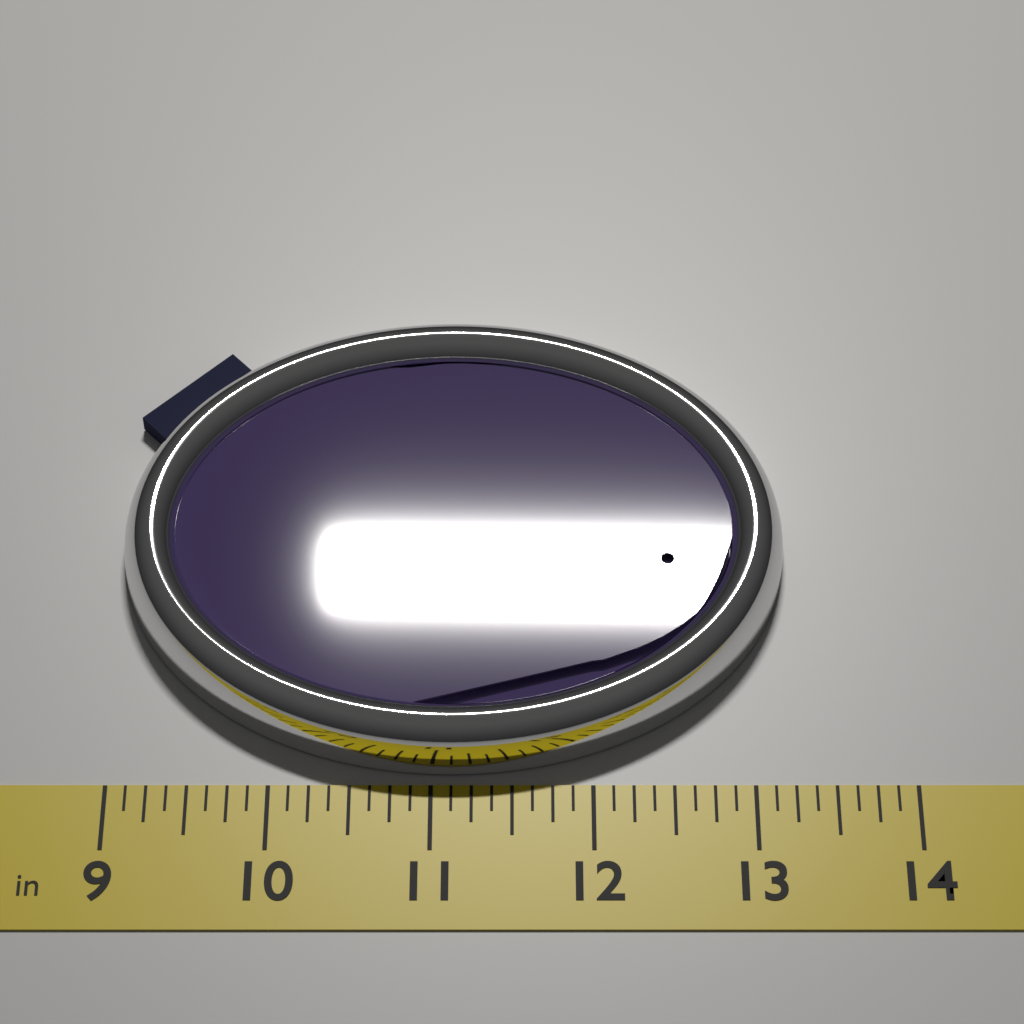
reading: 13.250 in
